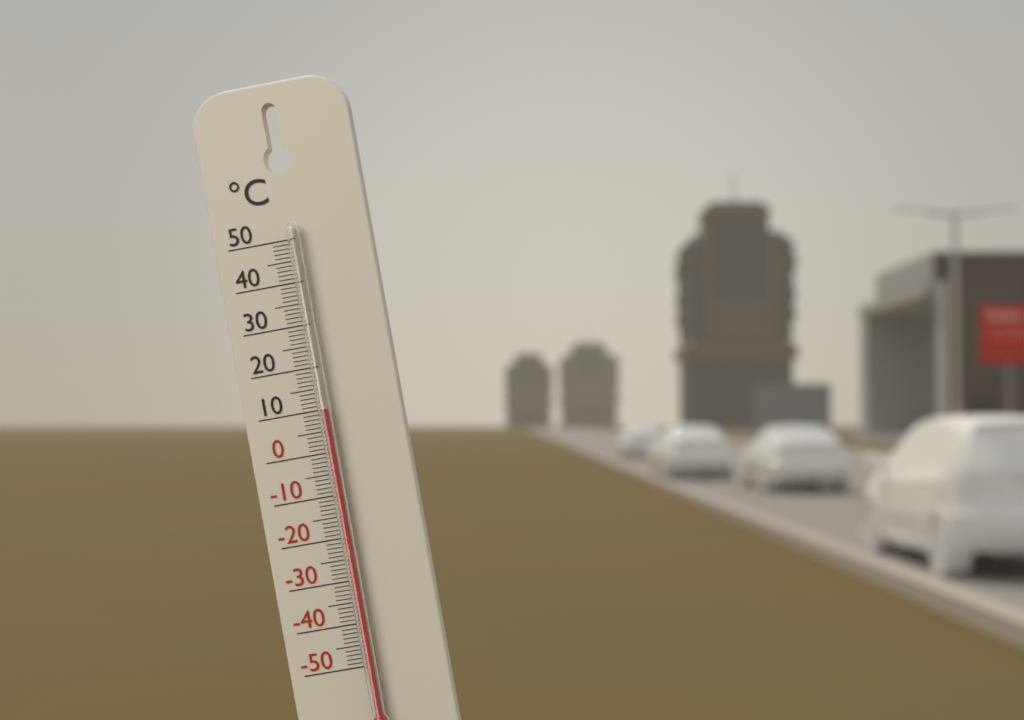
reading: 10 °C
